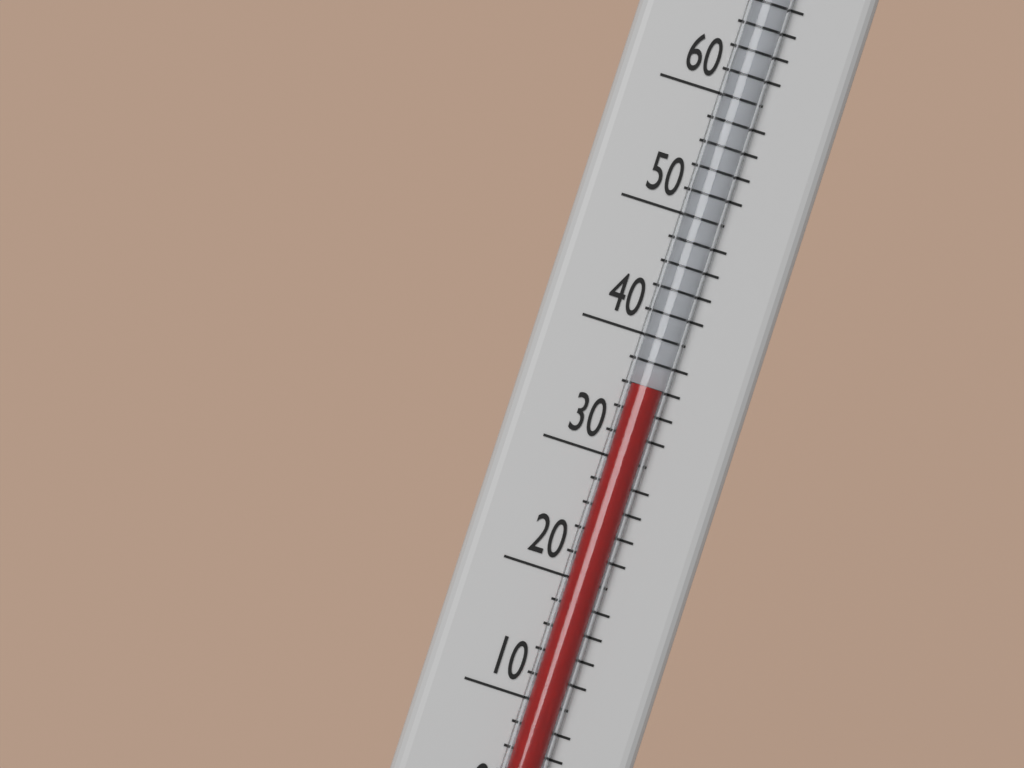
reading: 36 °F
